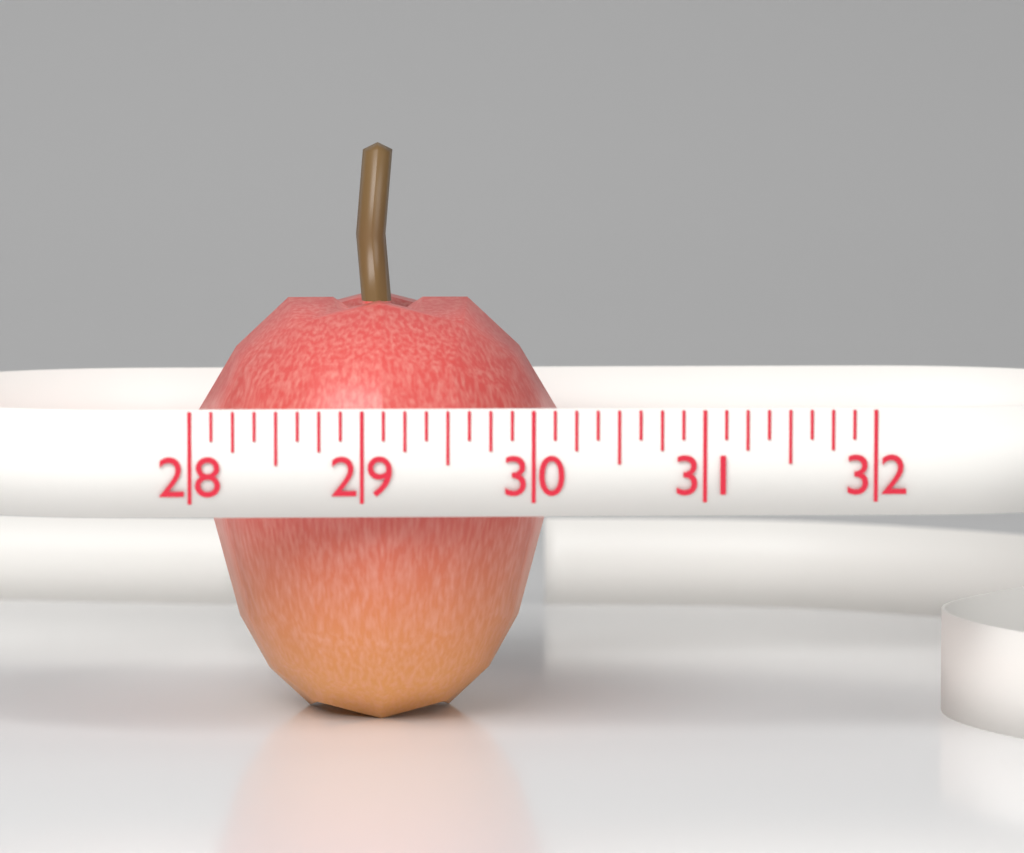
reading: 30.250 (no unit)
